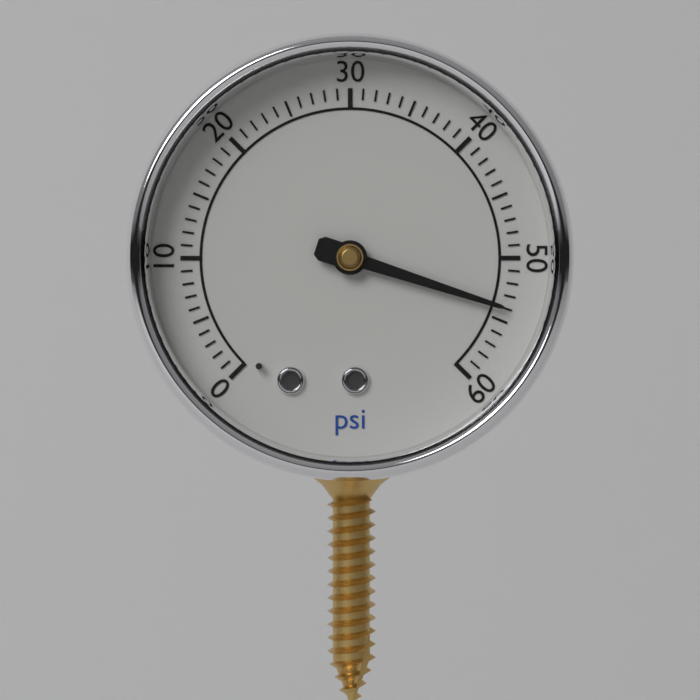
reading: 54 psi
